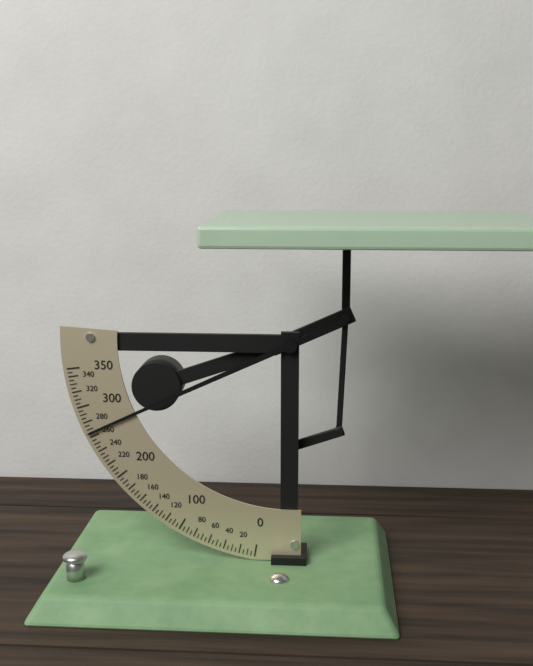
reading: 265 (no unit)
